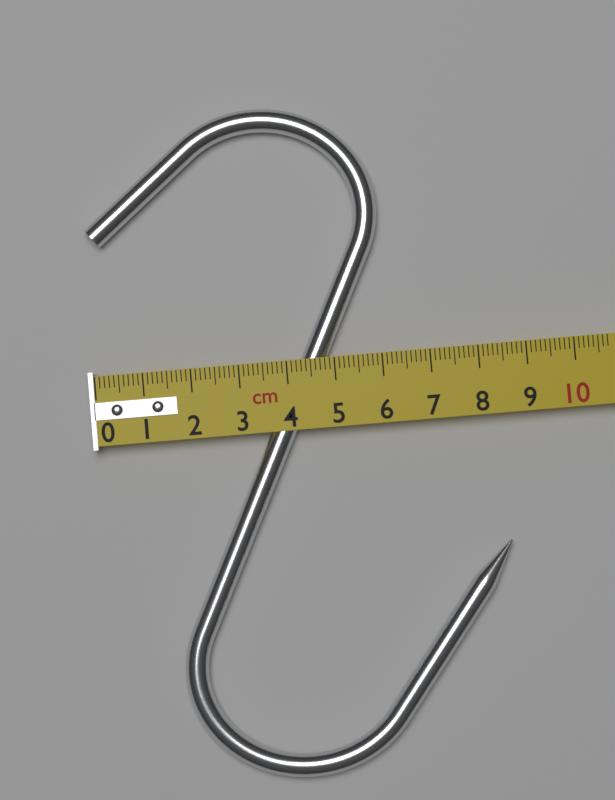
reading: 8.4 cm
